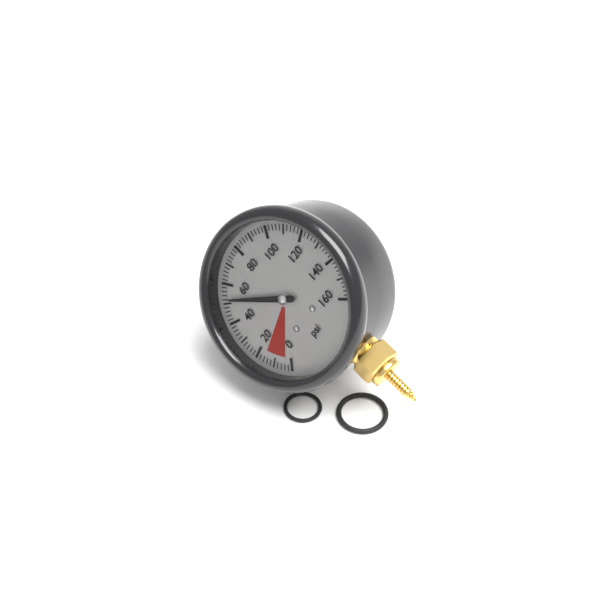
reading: 52 psi
